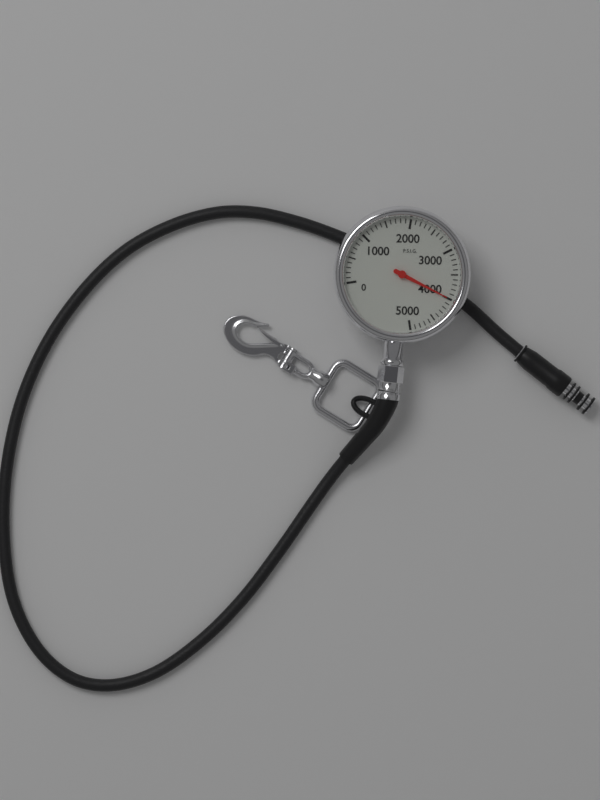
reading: 4000 psi
